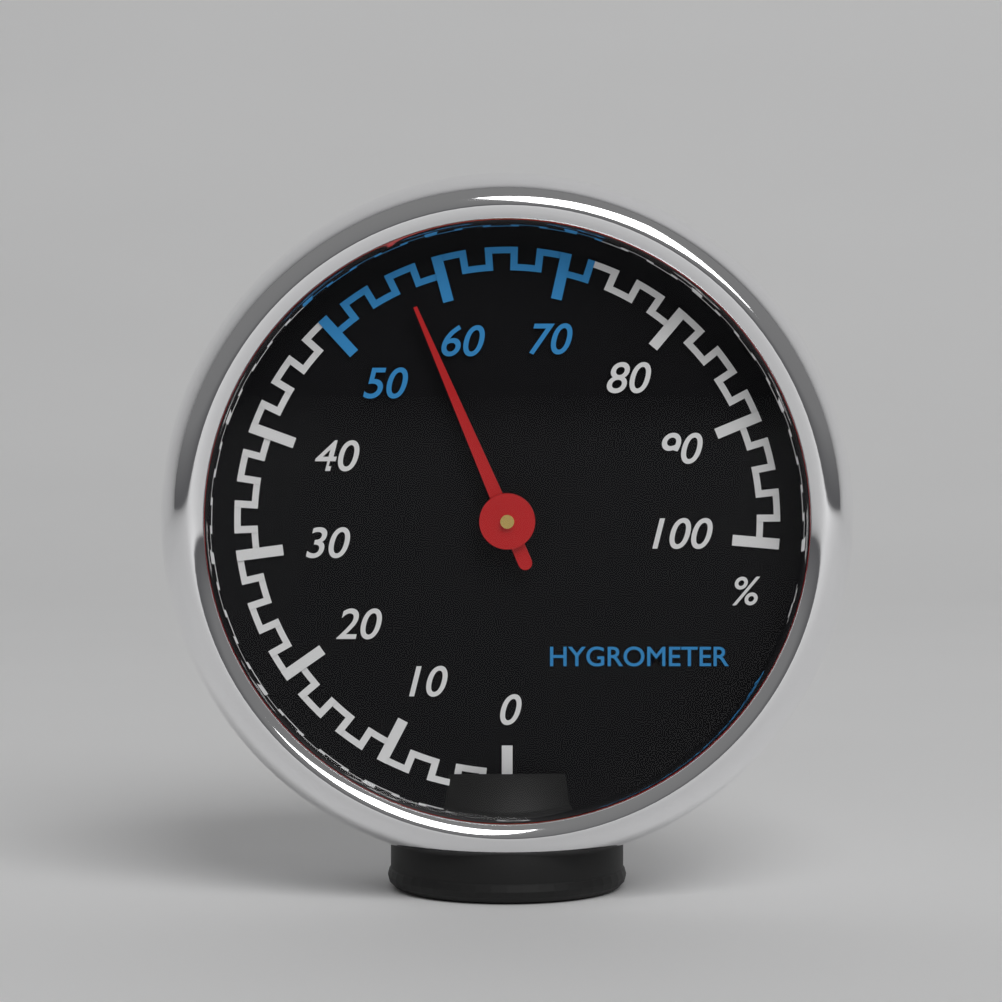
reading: 57 %
